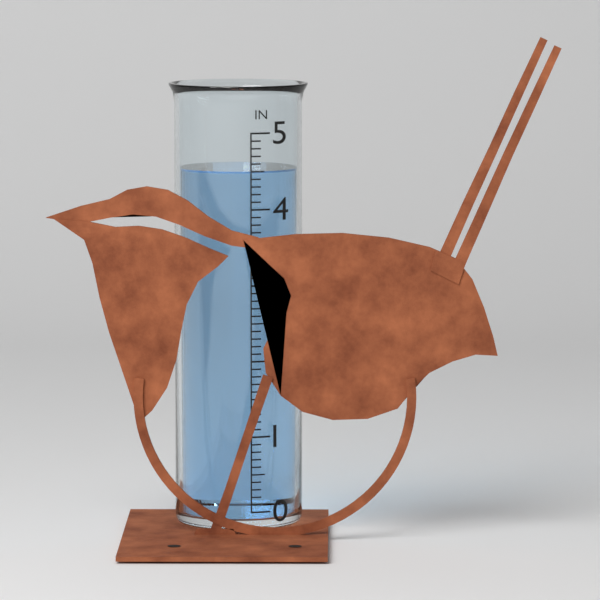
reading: 4.5 in
